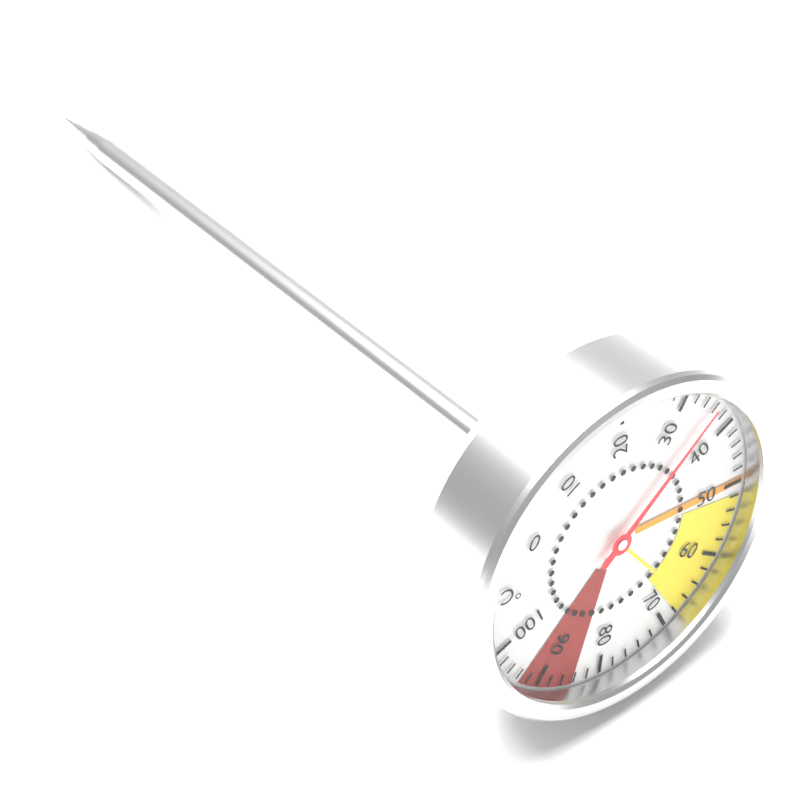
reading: 36 °C
